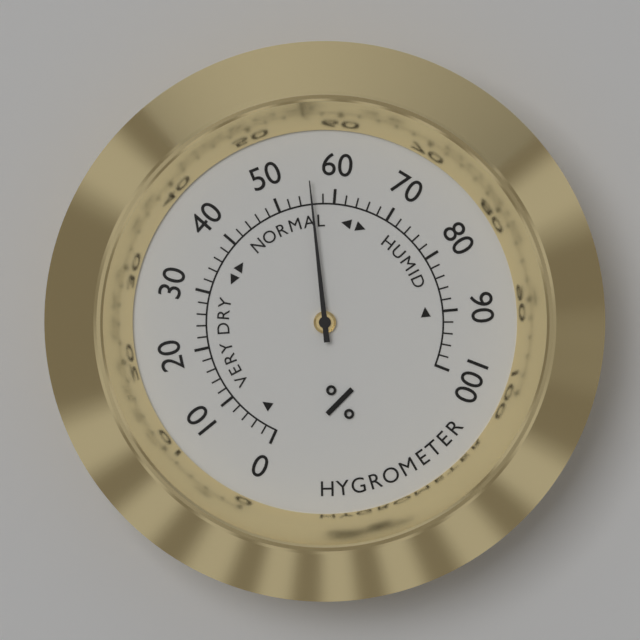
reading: 56 %
